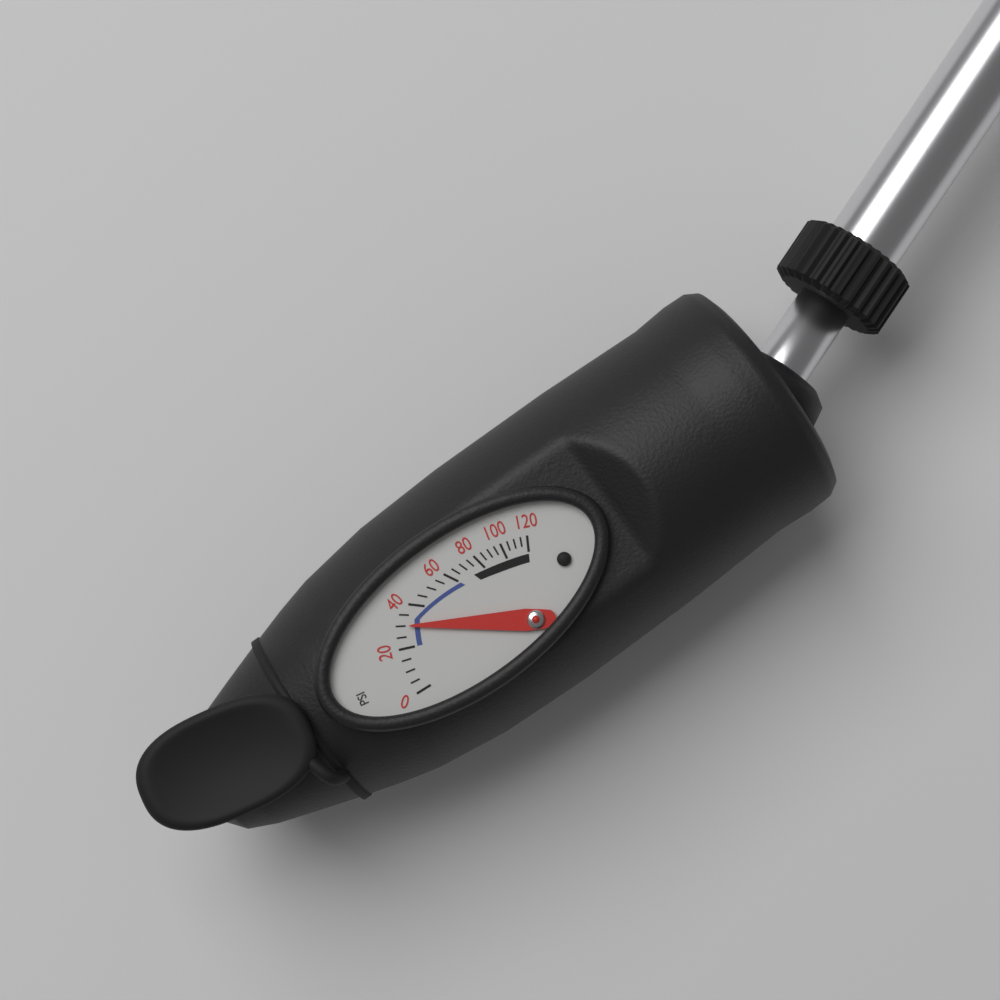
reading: 30 psi
